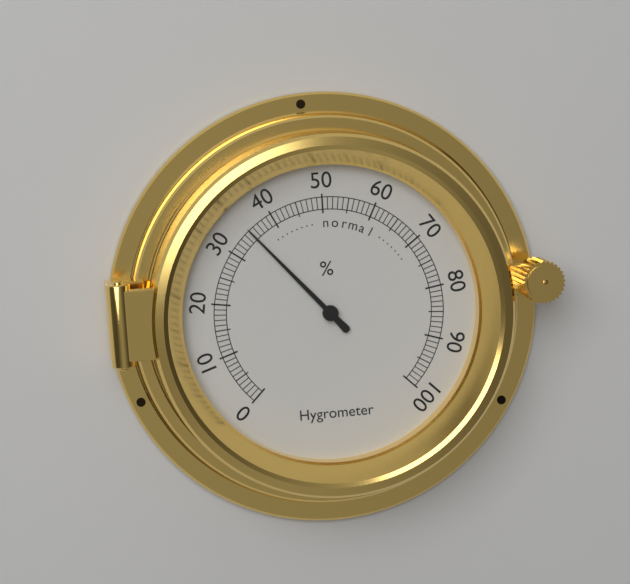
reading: 35 %
